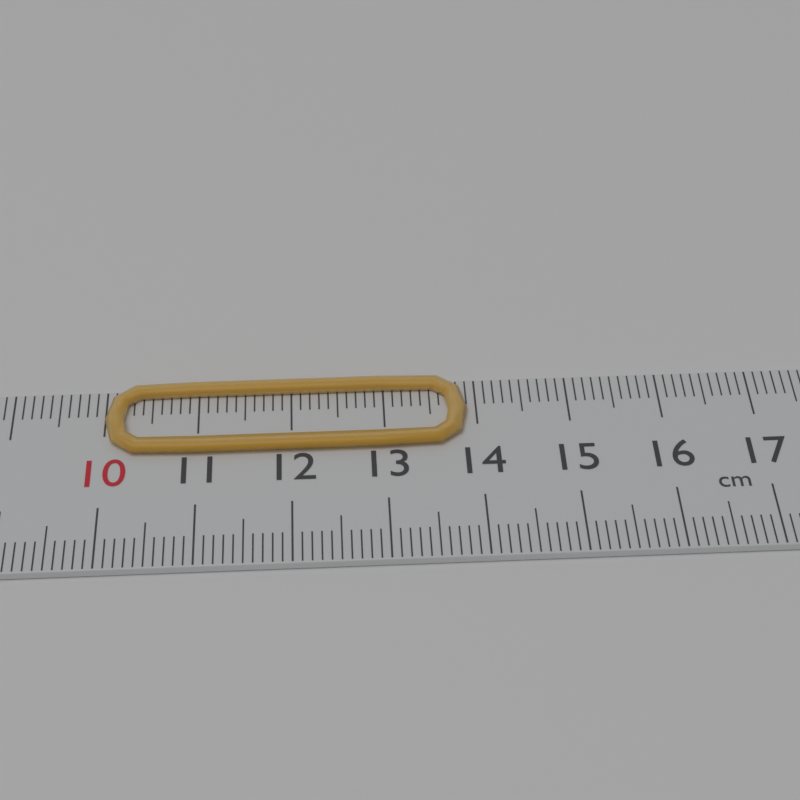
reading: 13.9 cm
